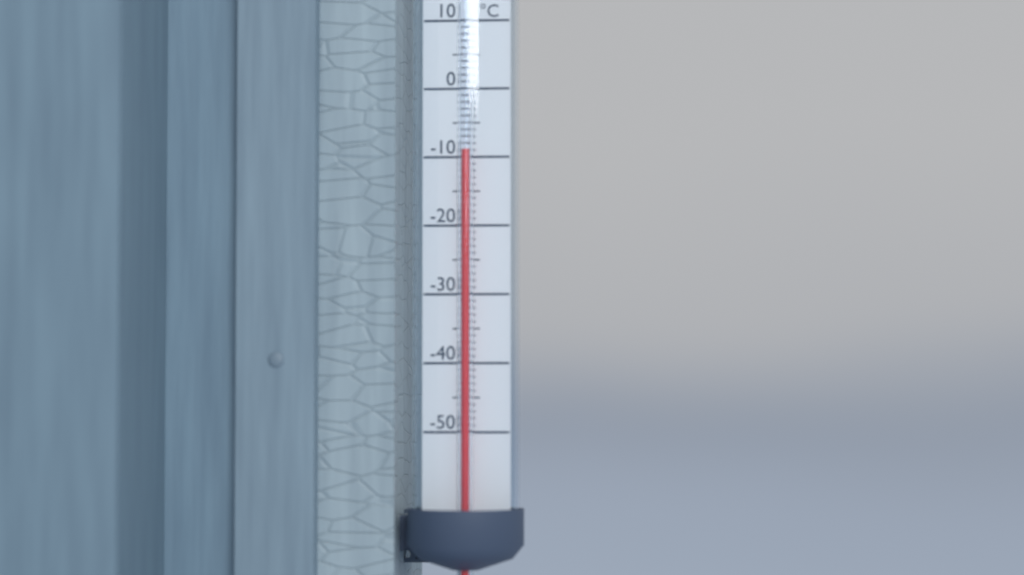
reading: -9 °C
